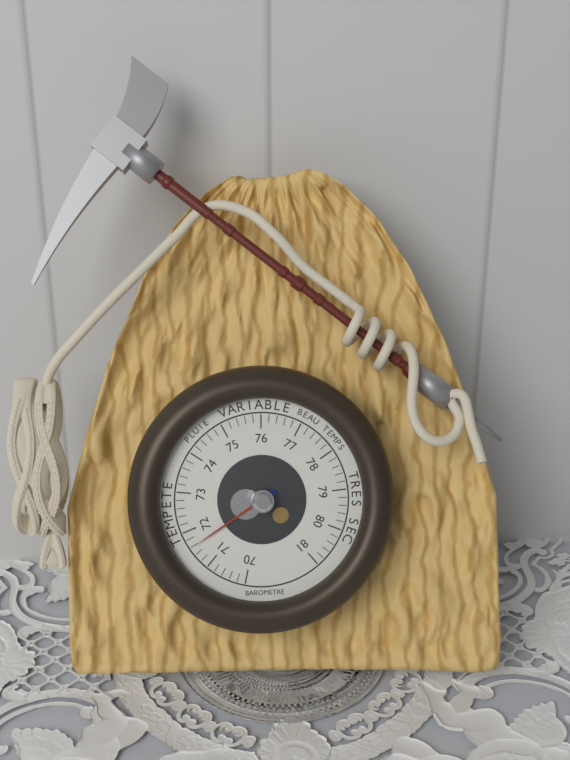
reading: 71.6 (no unit)
